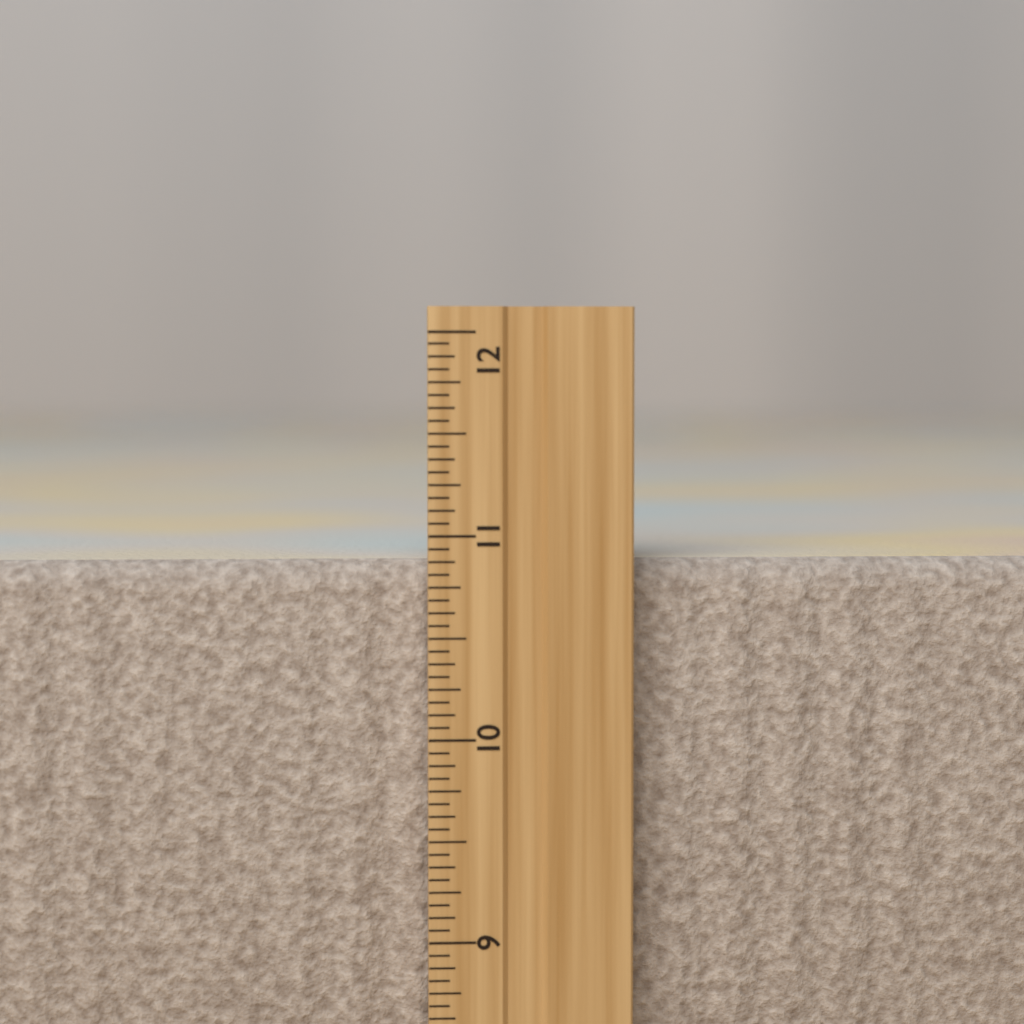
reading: 10.8750 inch
